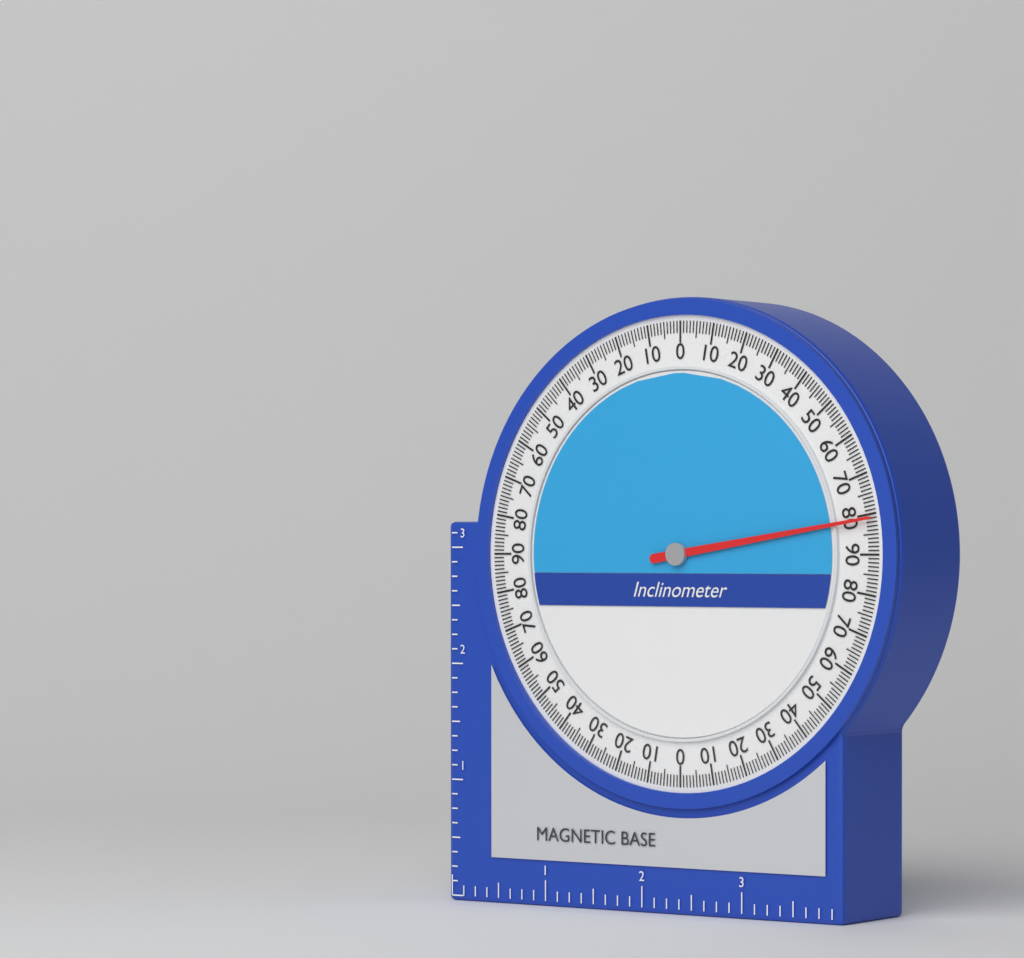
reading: 81 (no unit)
